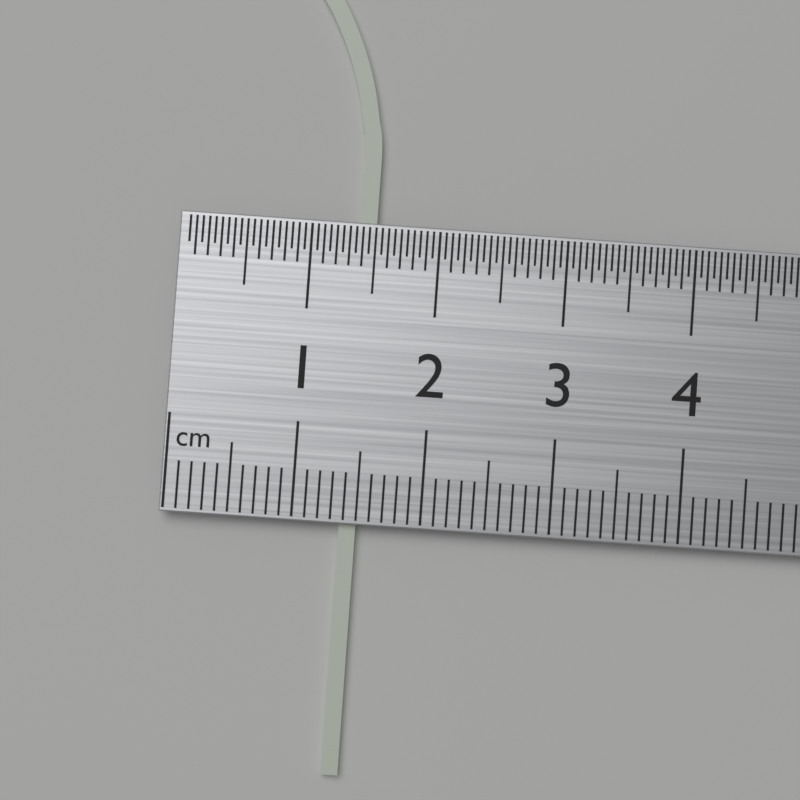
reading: 1.5 cm
